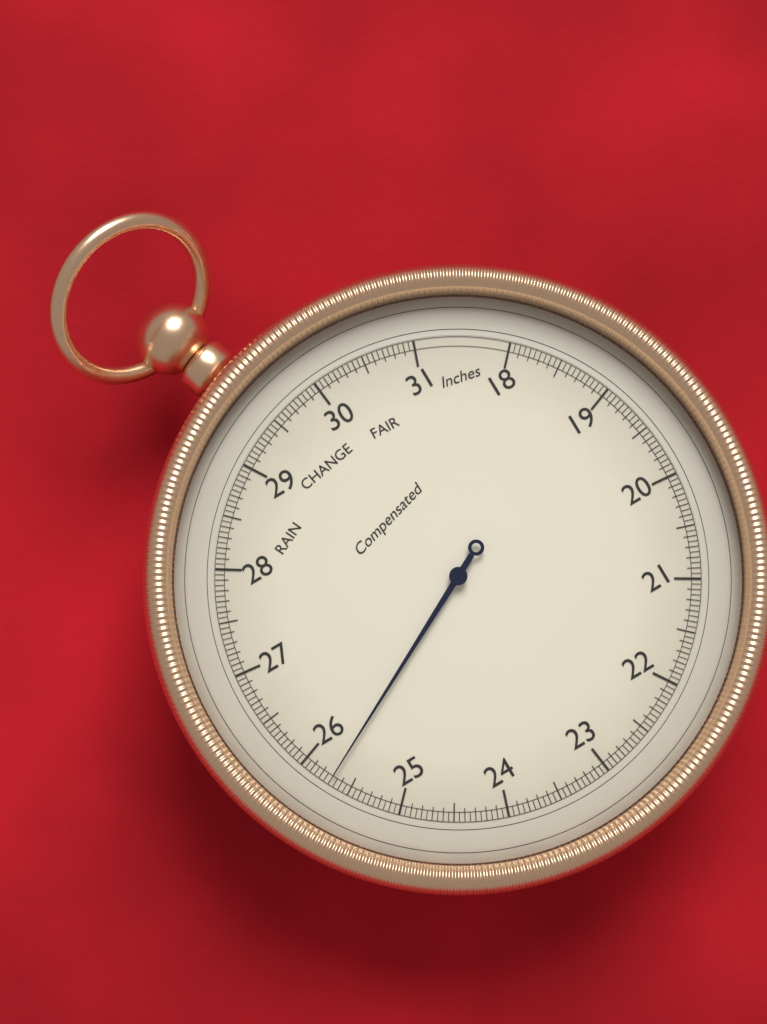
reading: 25.70 inHg
